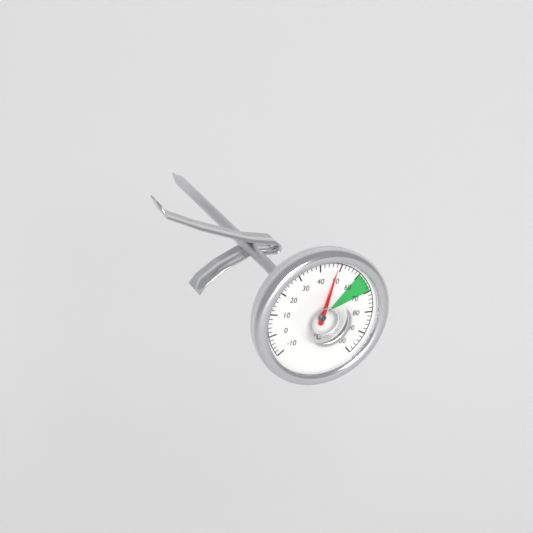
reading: 48 °C
